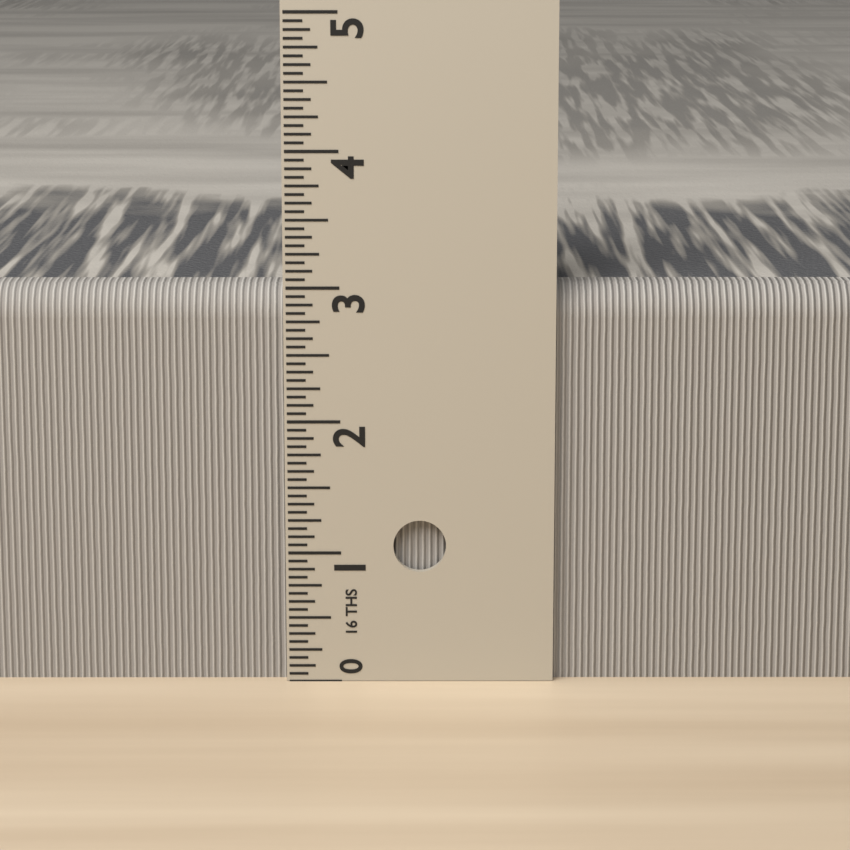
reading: 3.0000 in
